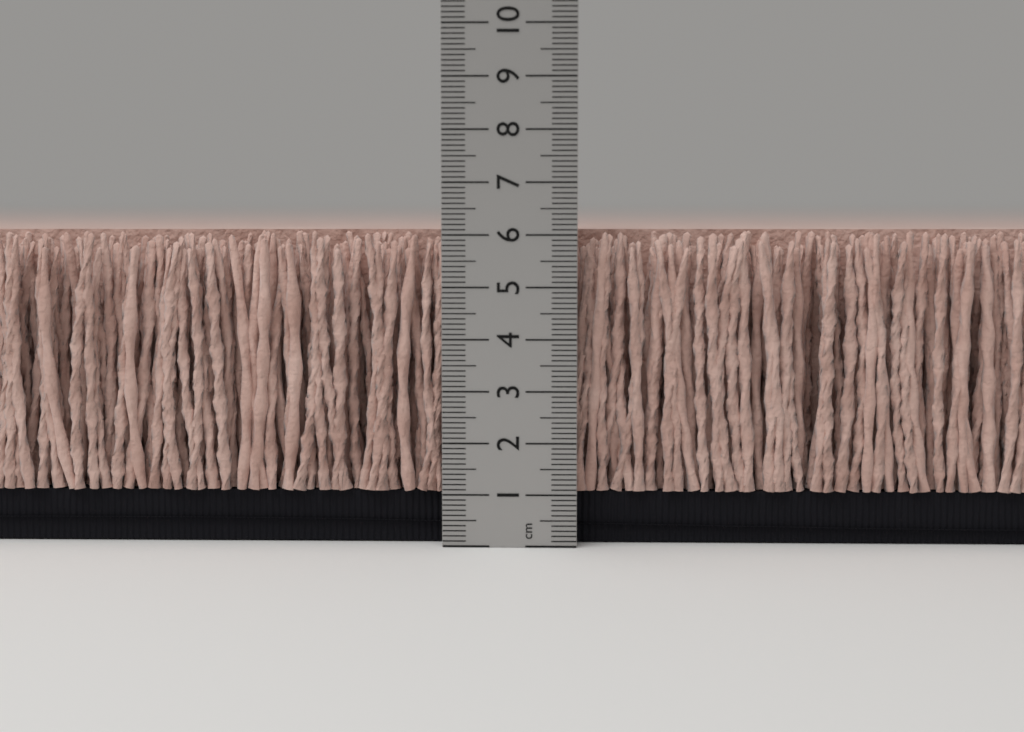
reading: 6.1 cm
